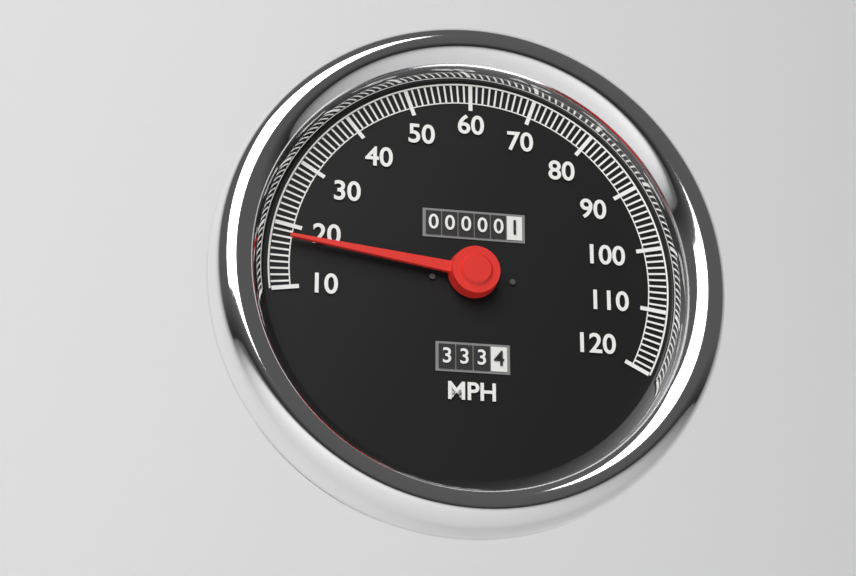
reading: 18 MPH
